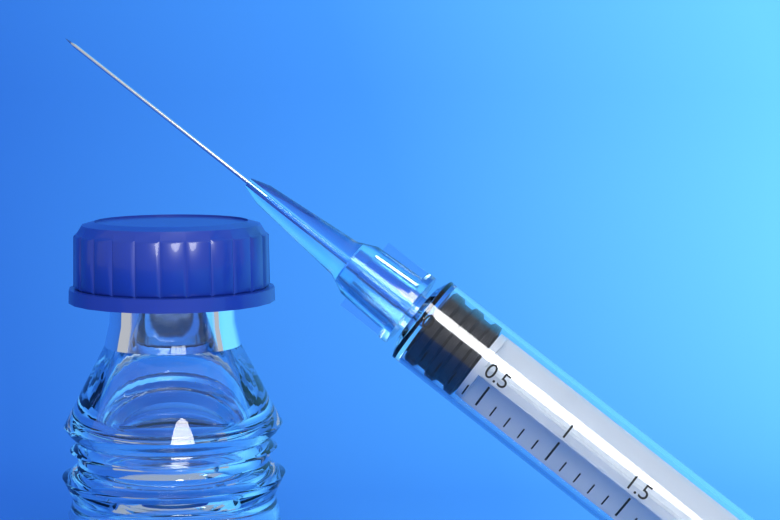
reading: 0.0 ml
